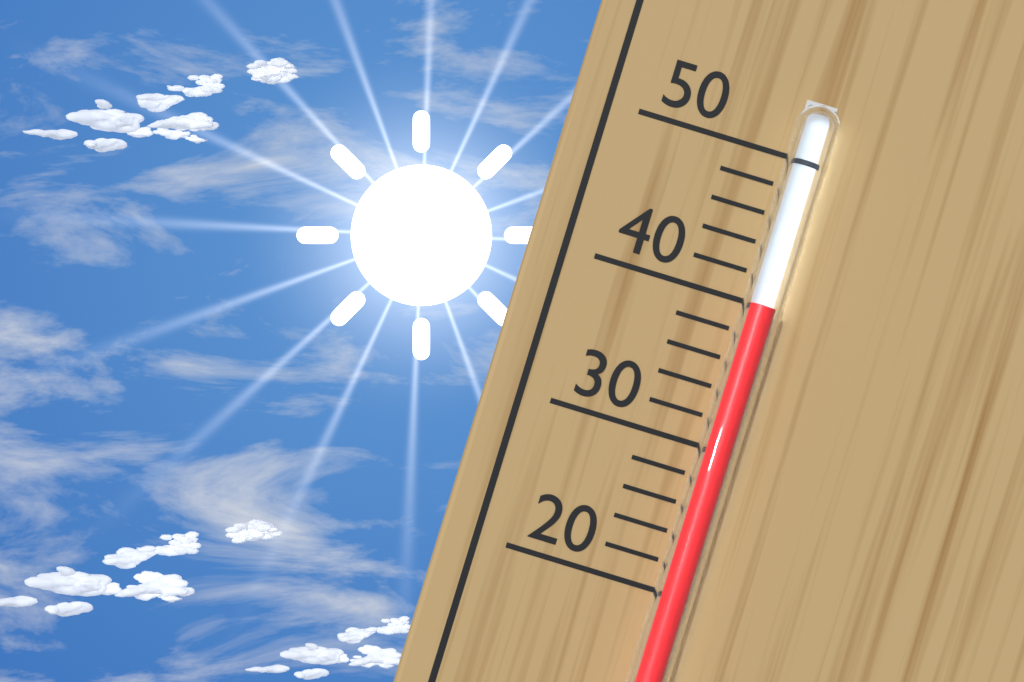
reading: 40 (no unit)
